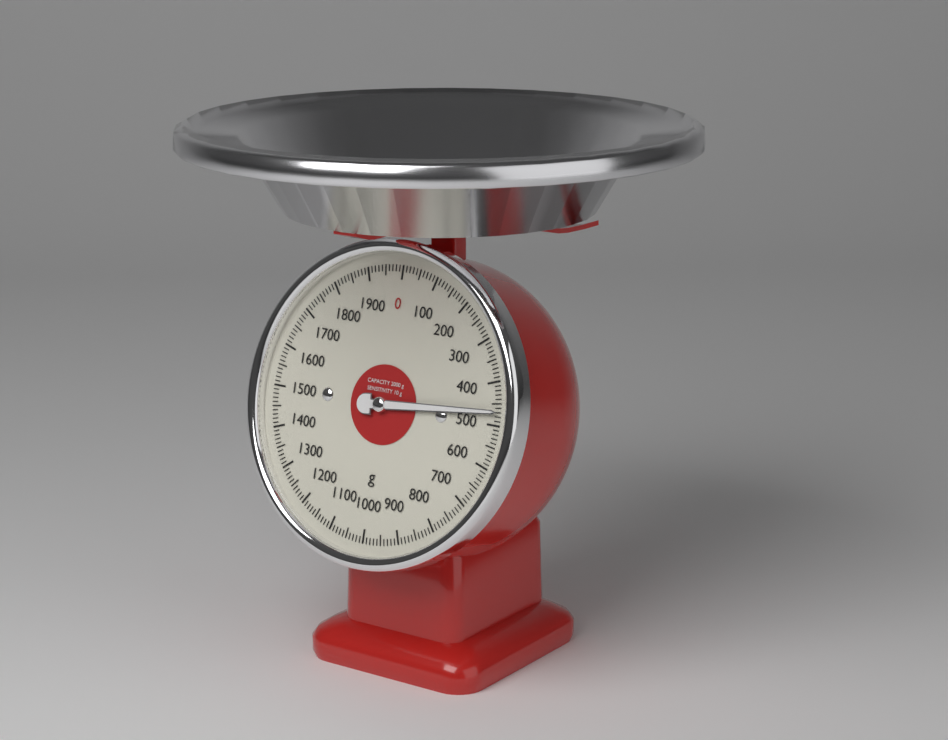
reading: 470 g
